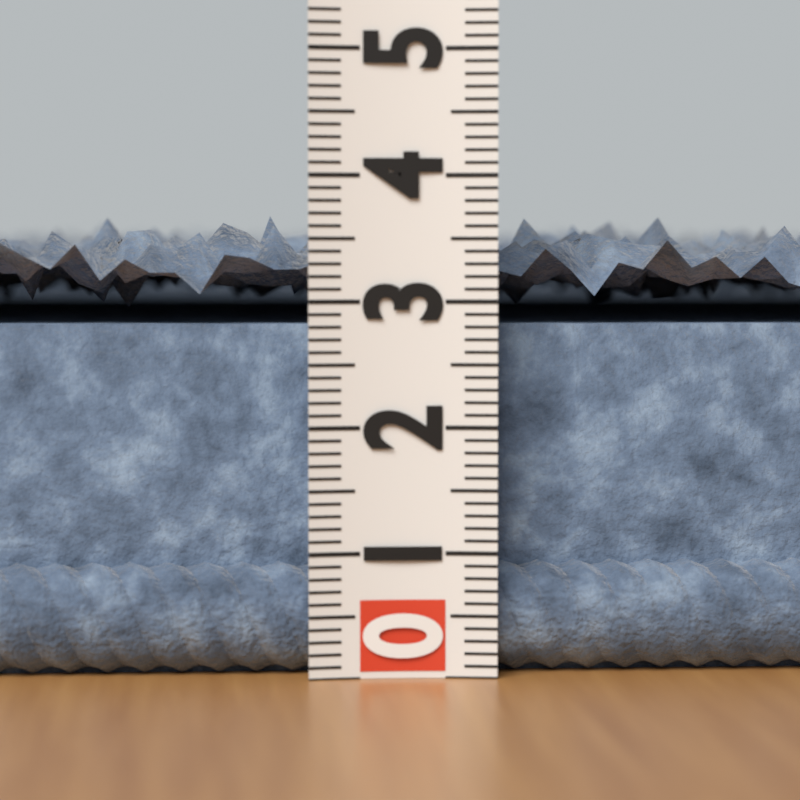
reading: 3.7 (no unit)
